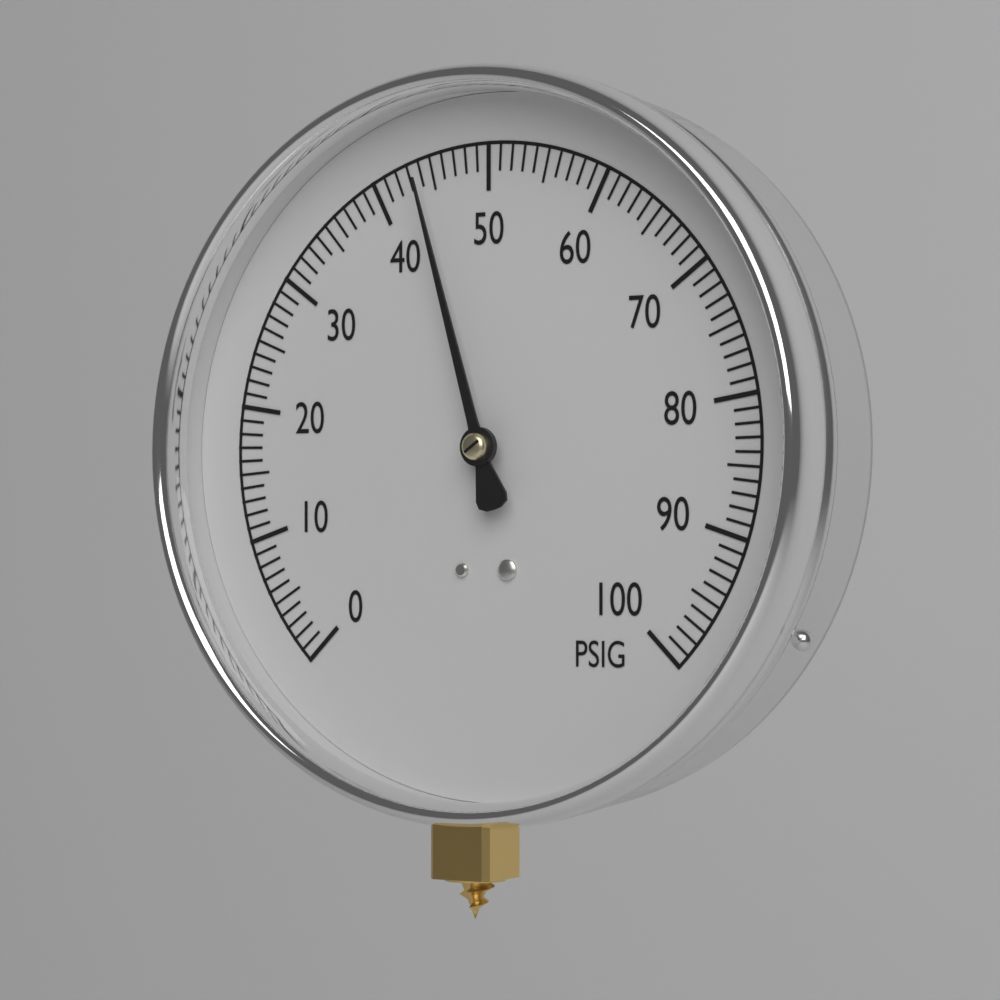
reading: 44 PSIG
